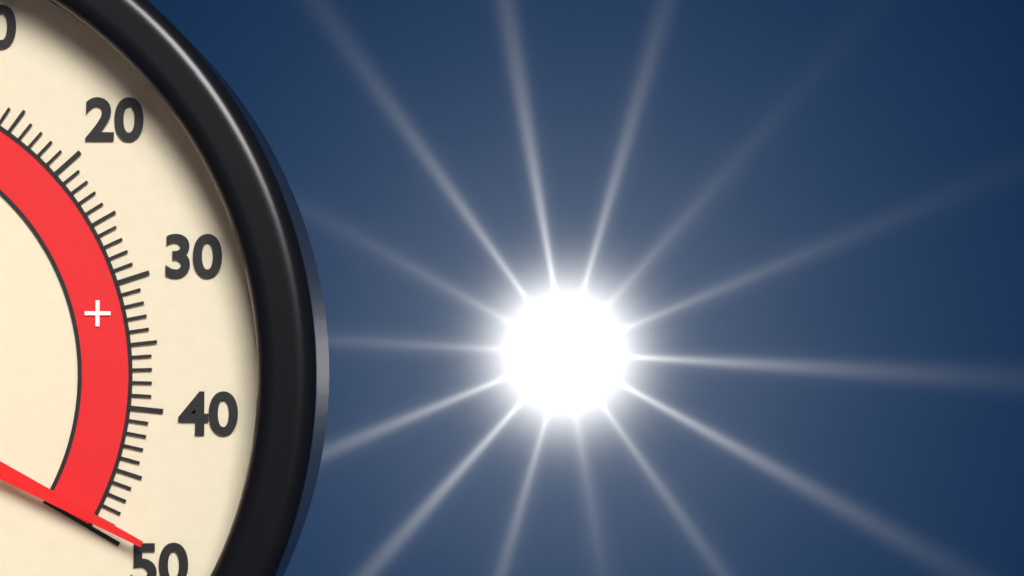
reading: 49 °C
